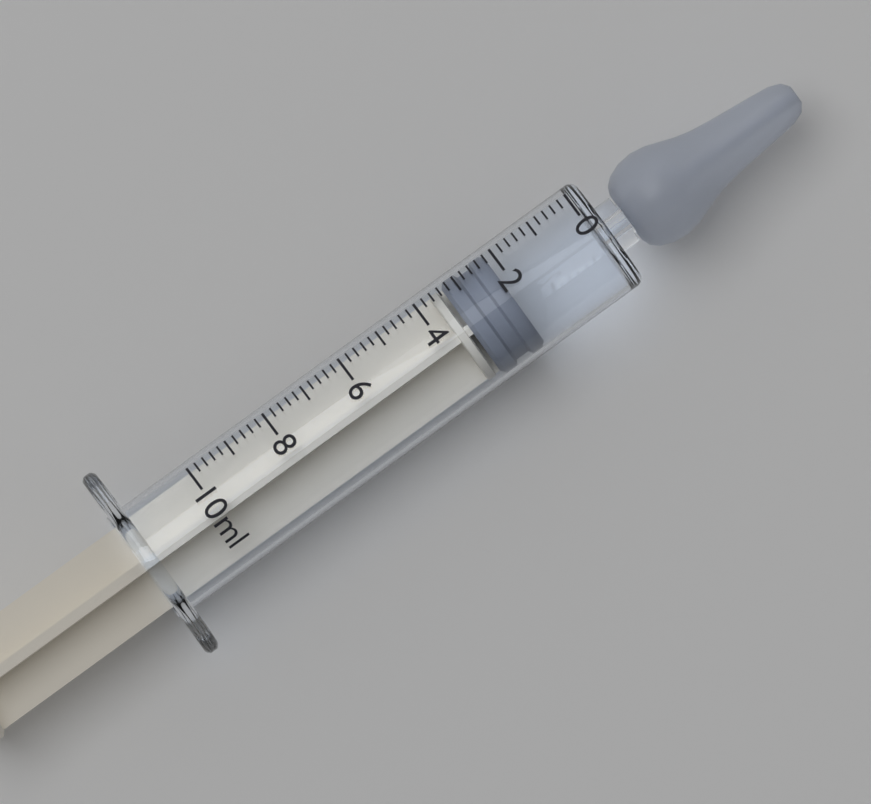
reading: 2.2 ml
